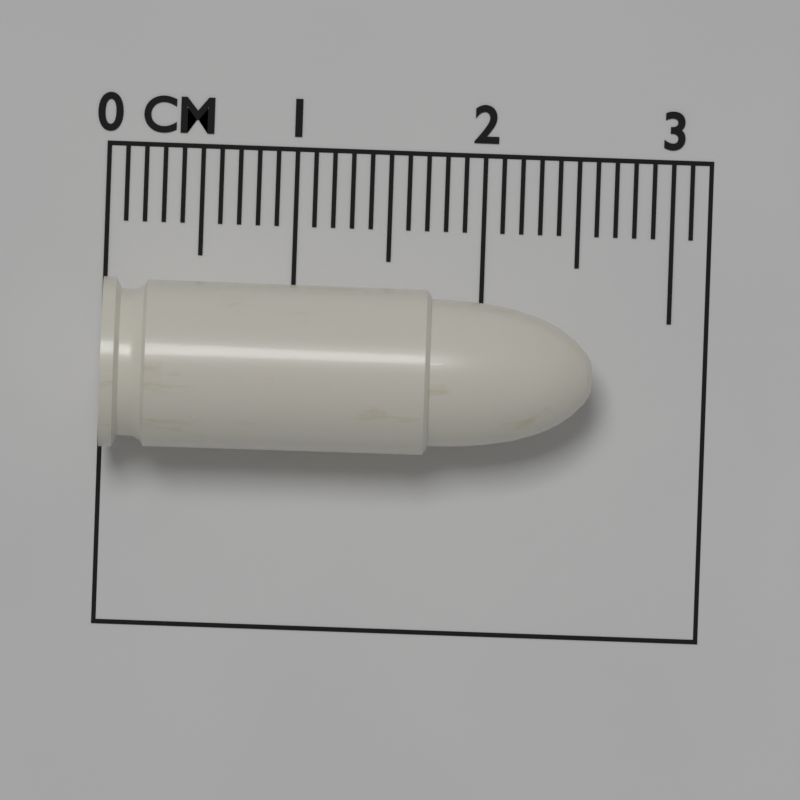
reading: 2.6 cm
